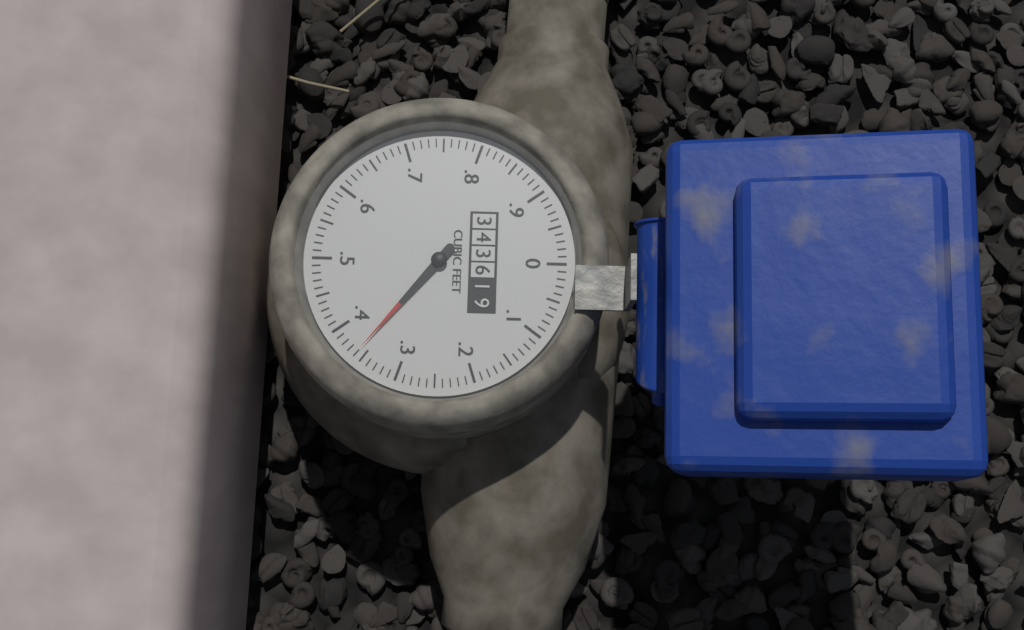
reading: 0.36 cubic feet
